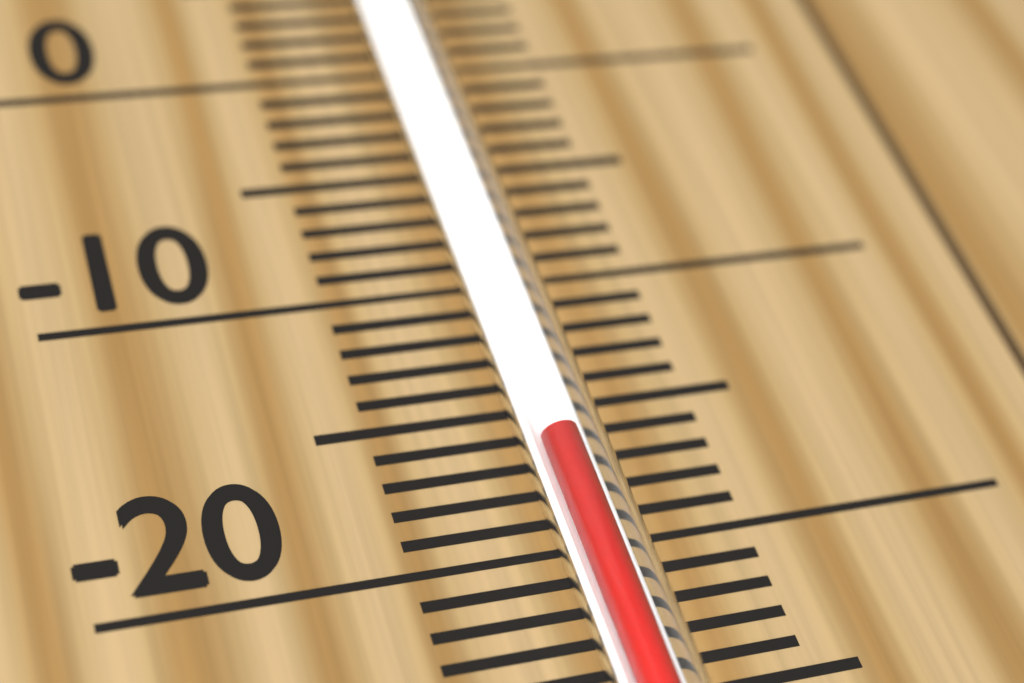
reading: -17 °C
